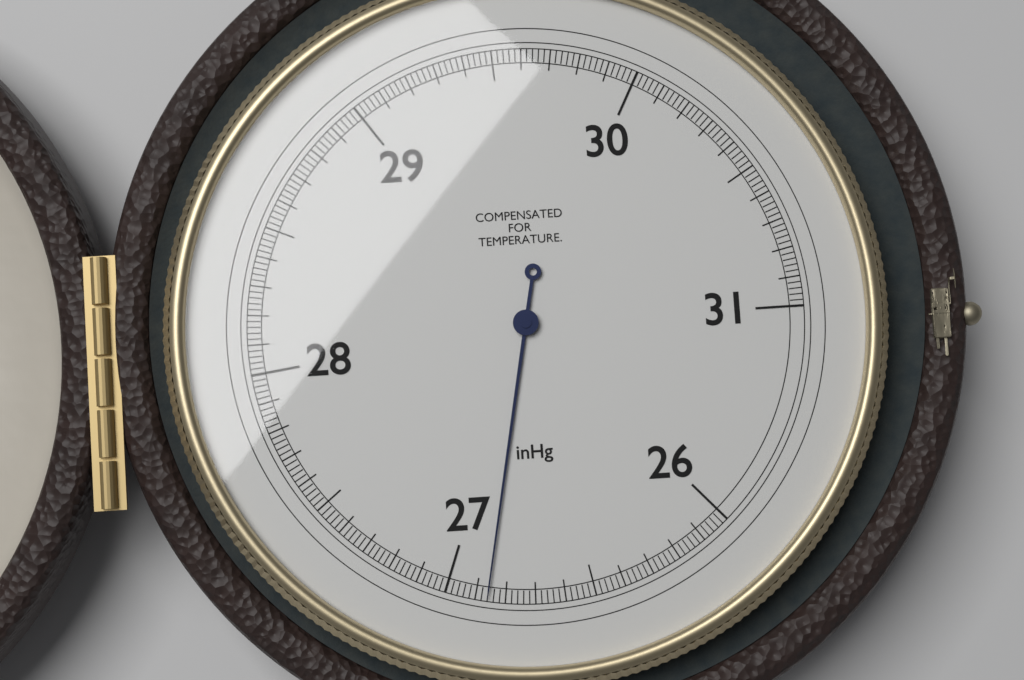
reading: 26.86 inHg
